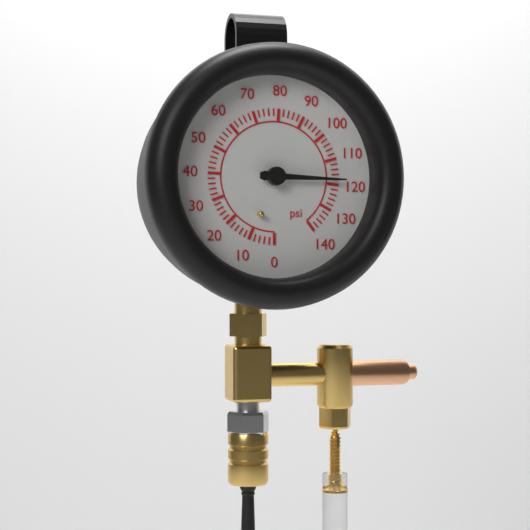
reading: 118 psi
